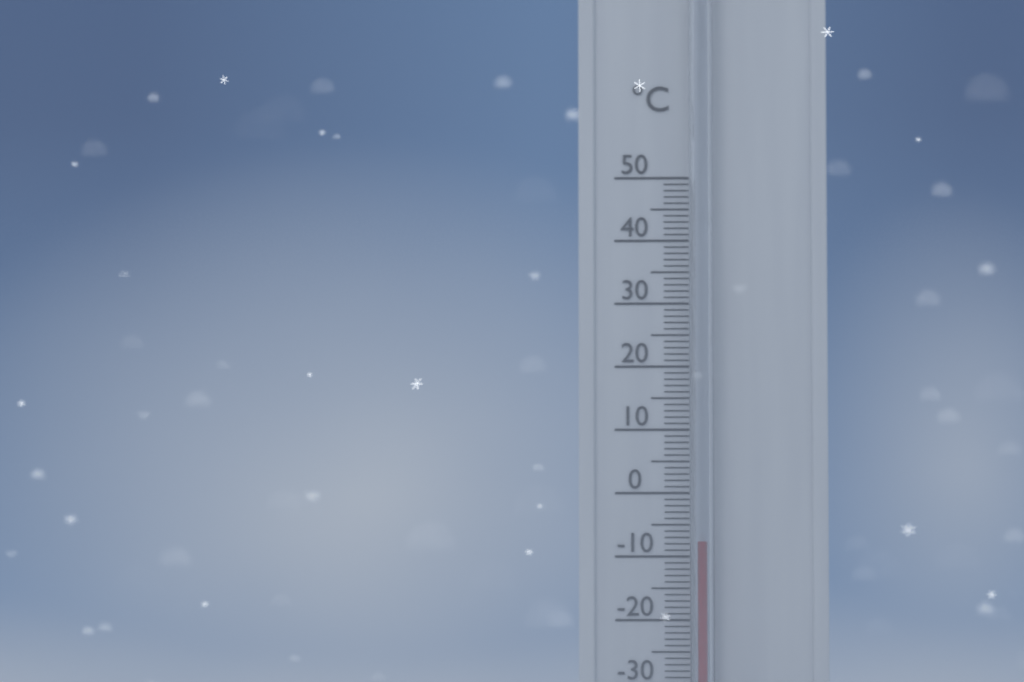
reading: -8 °C
